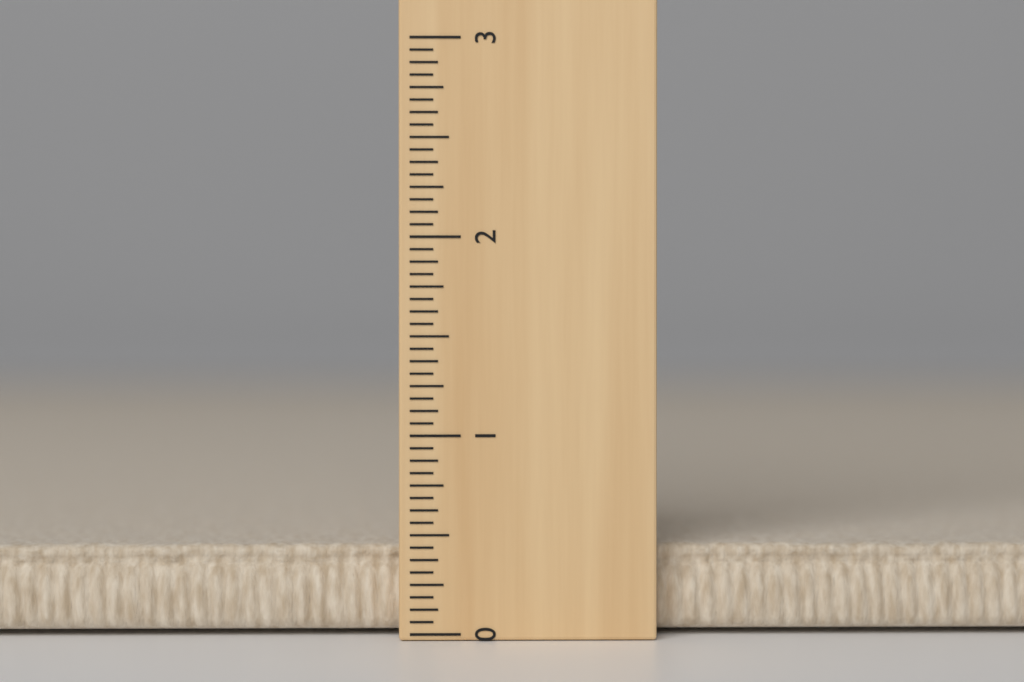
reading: 0.4375 (no unit)
